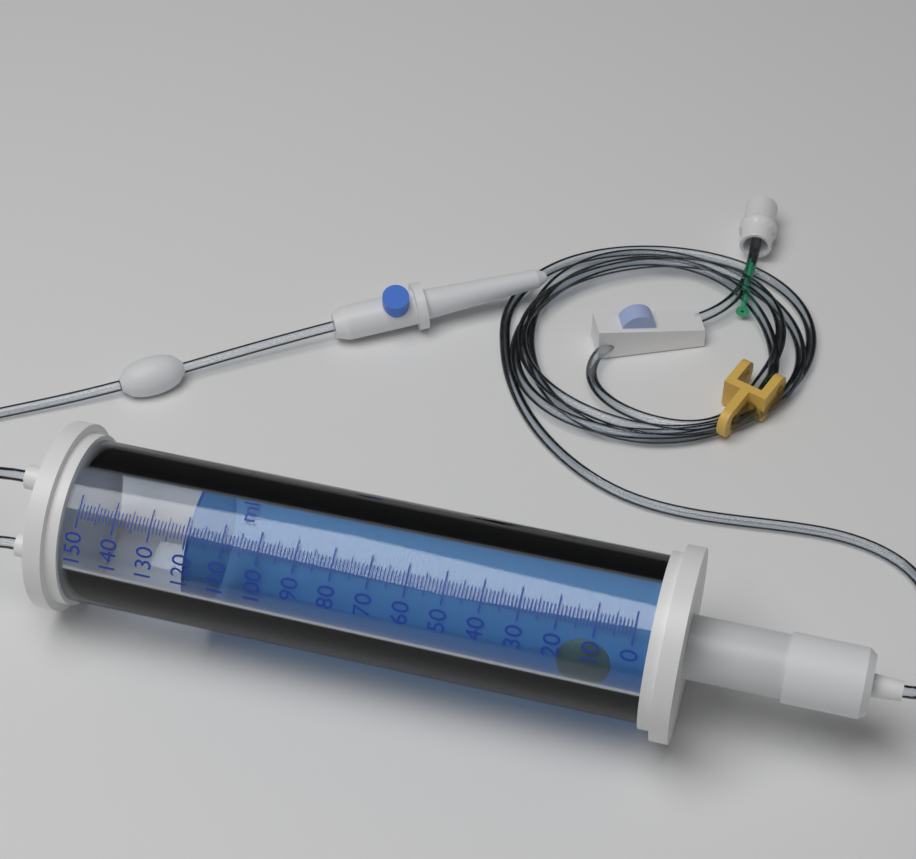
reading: 120 ml
